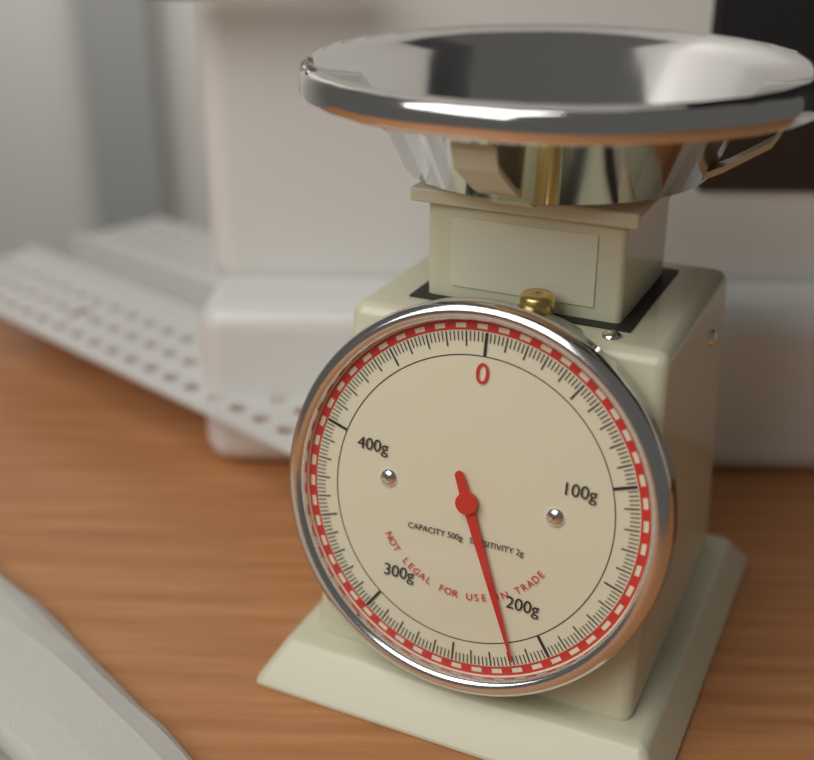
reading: 218 g
